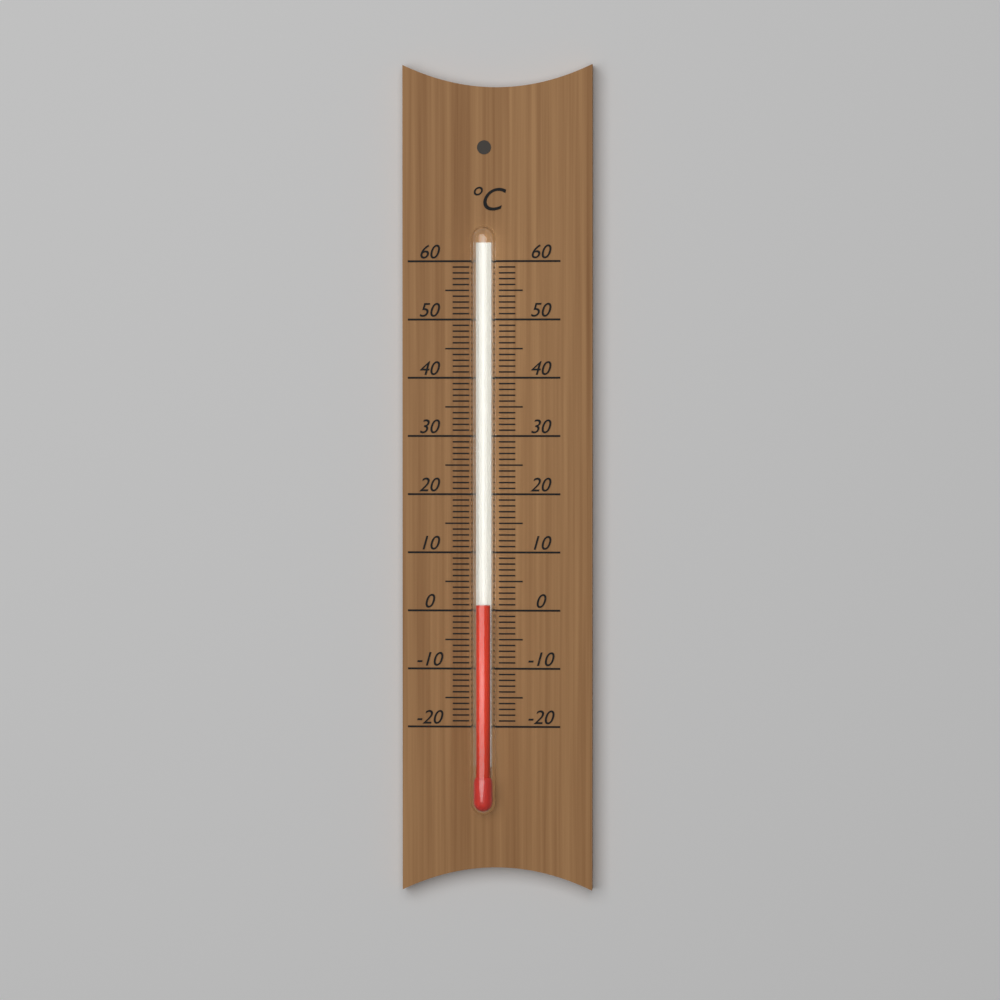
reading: 1 °C
